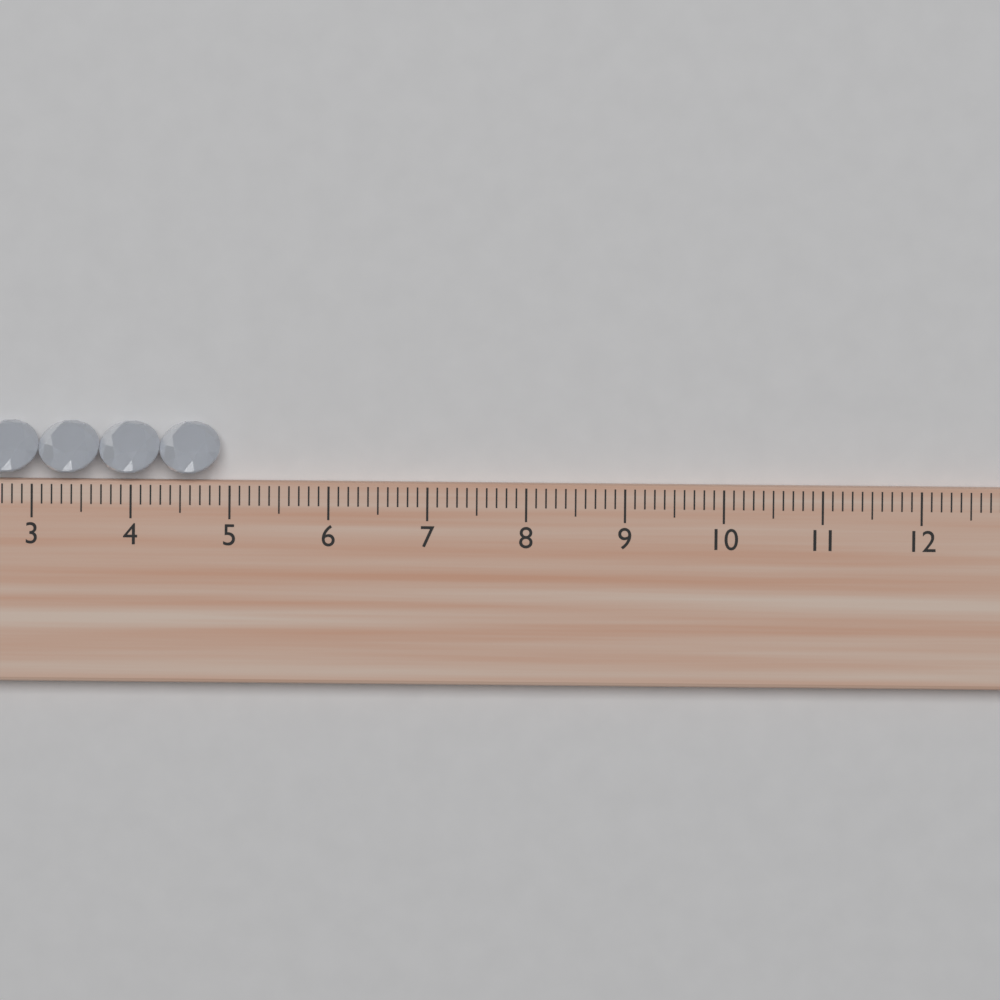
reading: 4.9 cm
